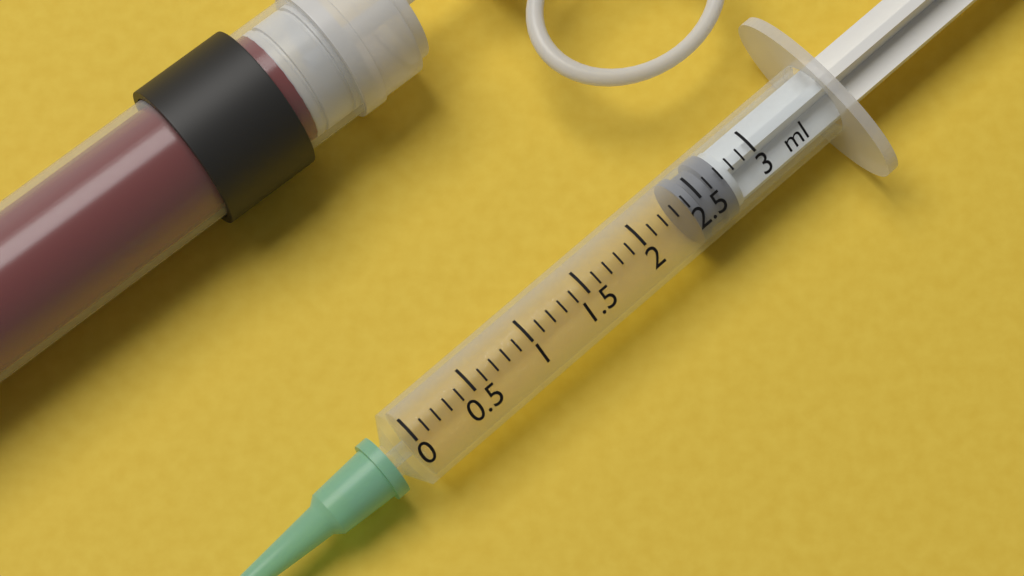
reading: 2.4 ml
